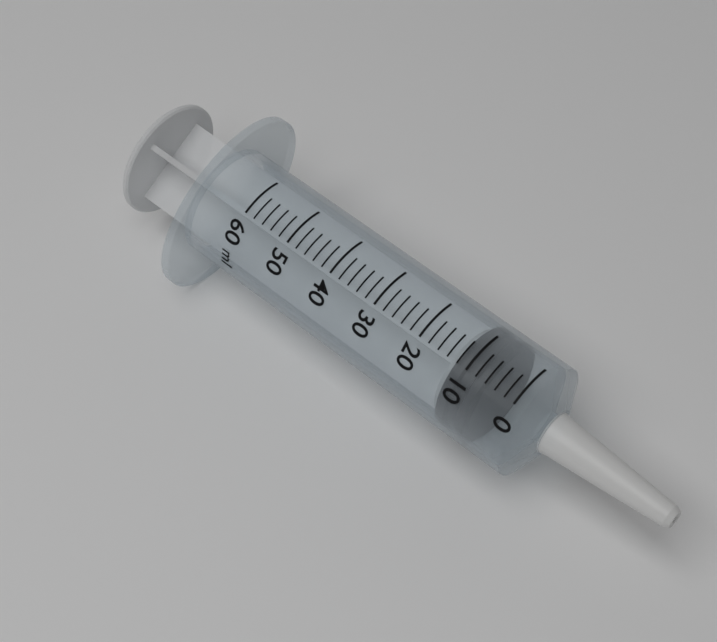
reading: 6 ml
